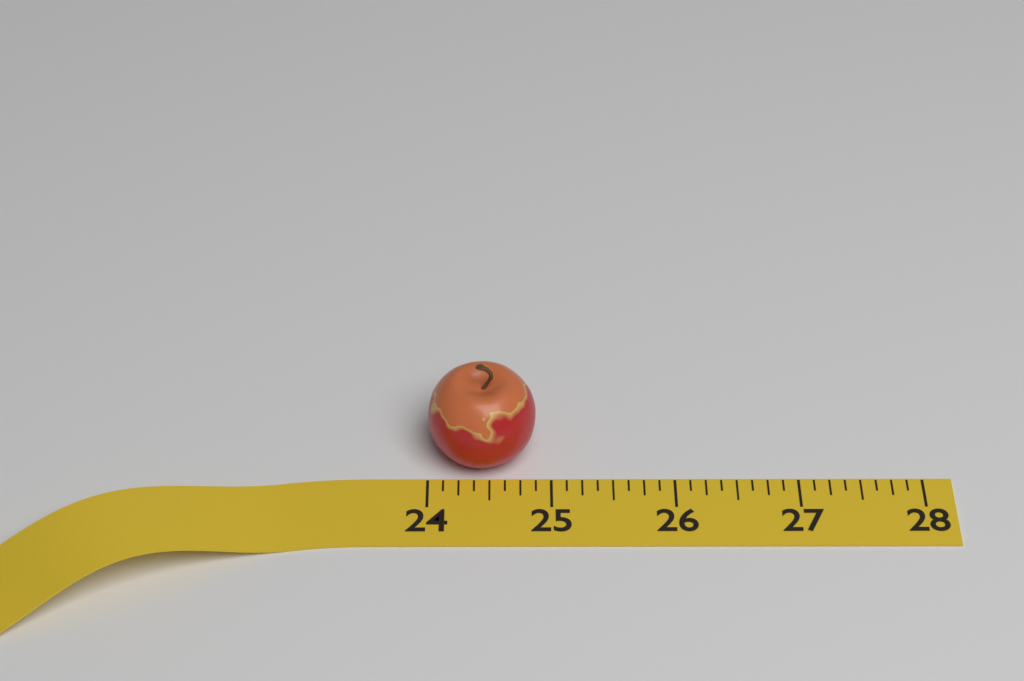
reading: 24.875 (no unit)
